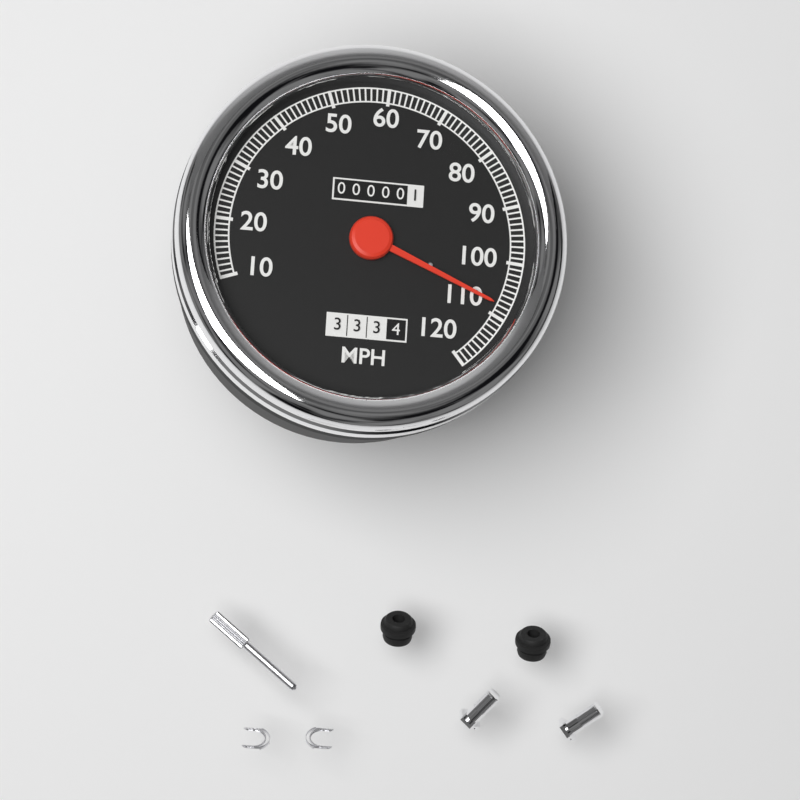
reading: 108 MPH
